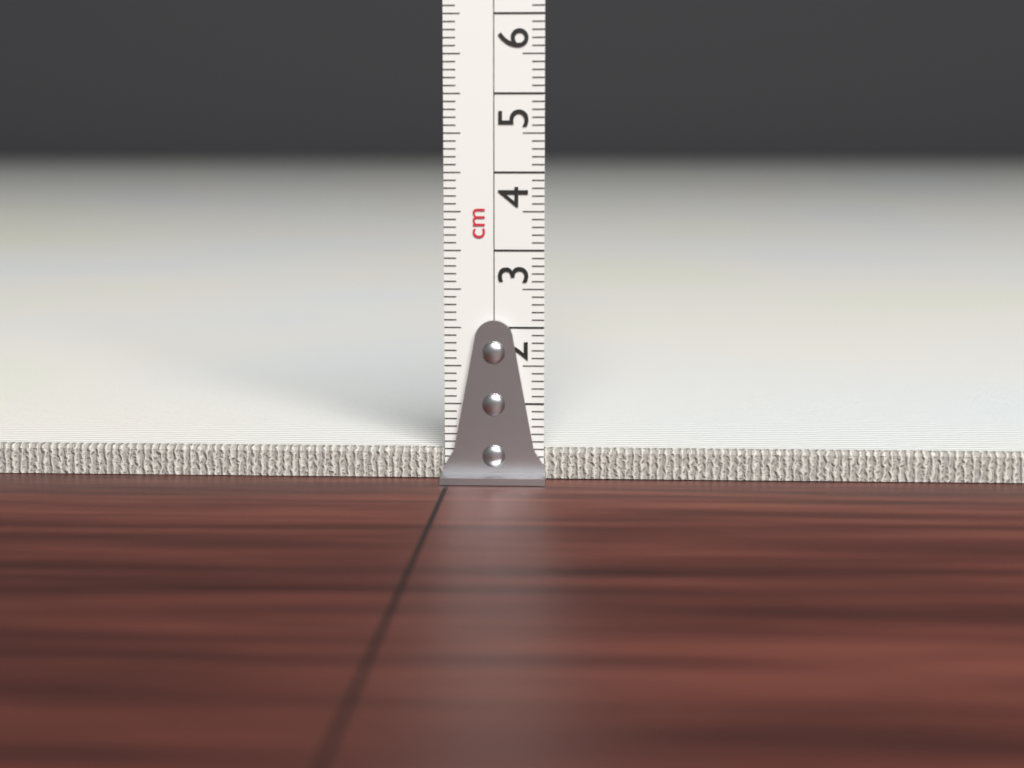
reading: 0.4 cm
